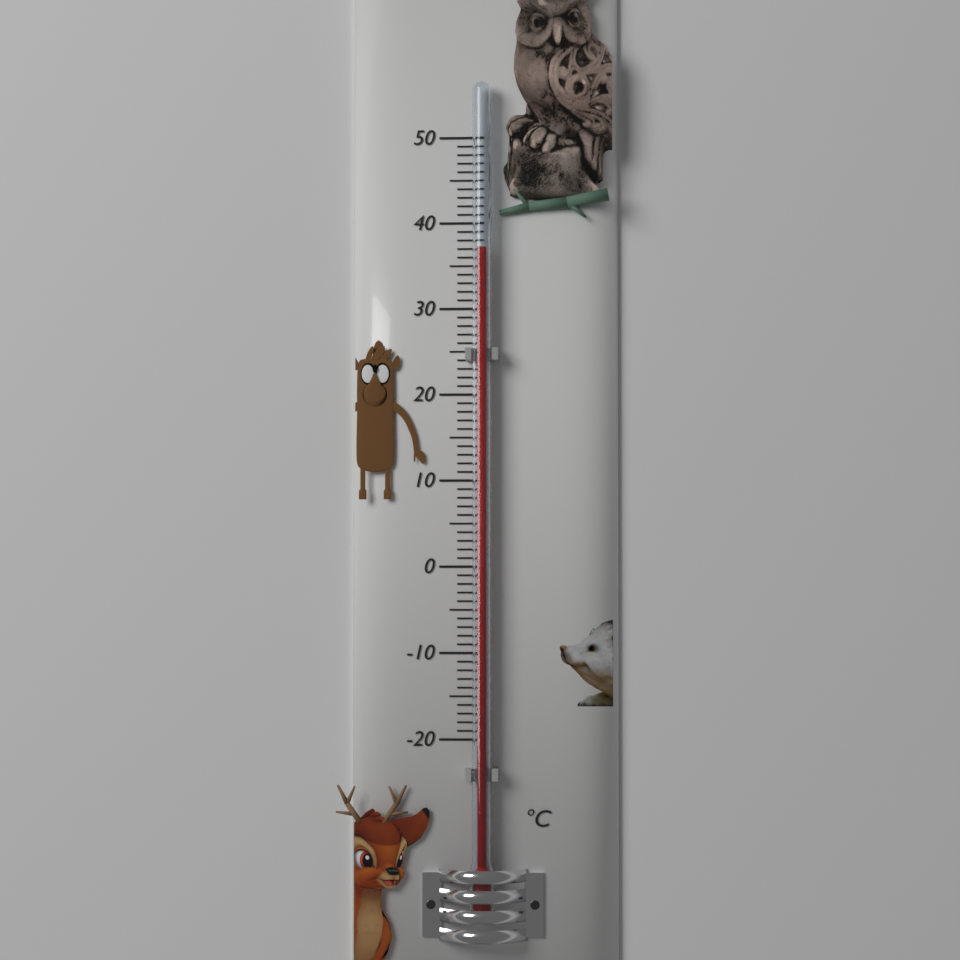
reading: 37 °C
